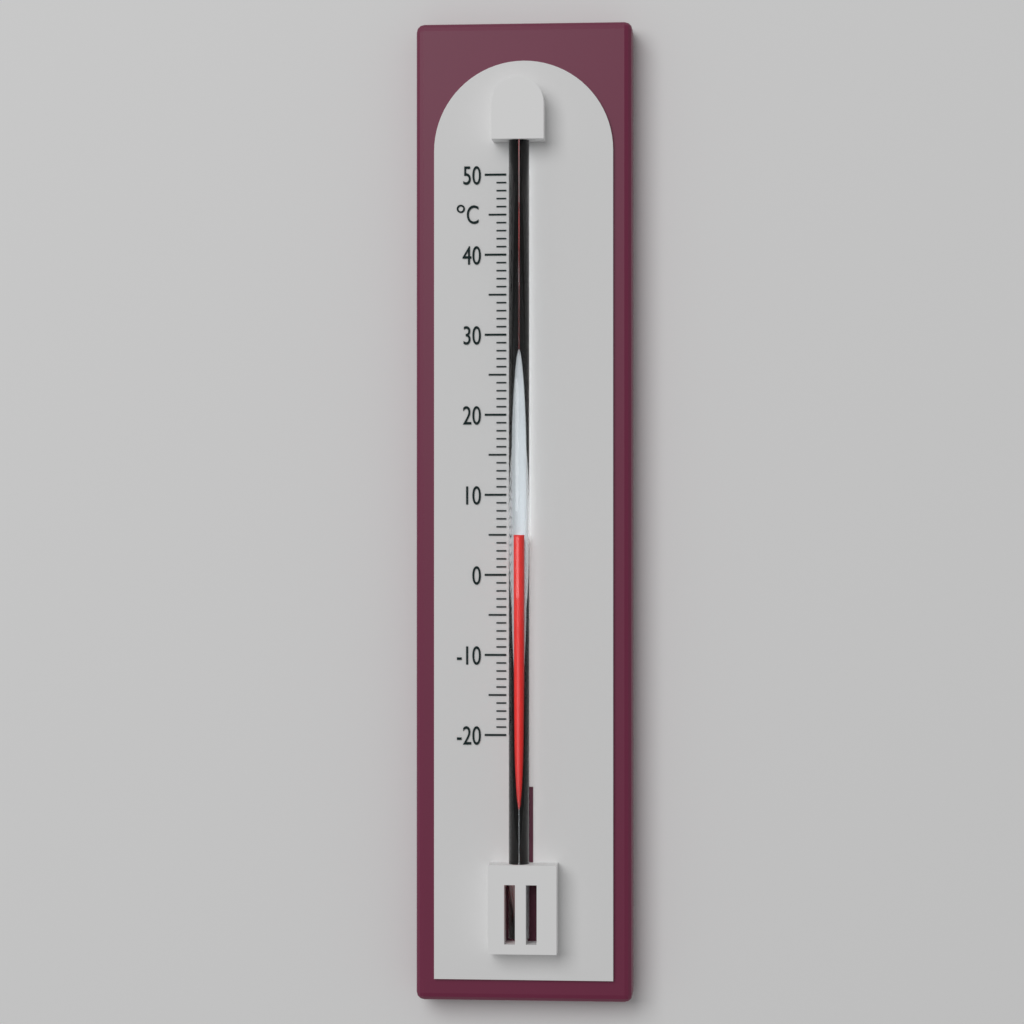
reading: 5 °C
